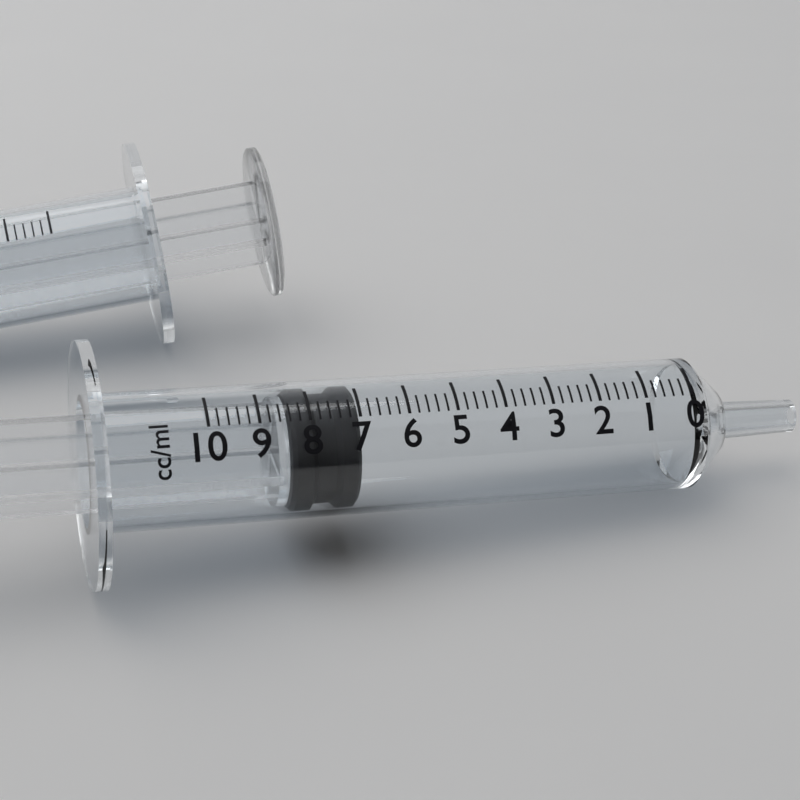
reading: 7.0 ml
